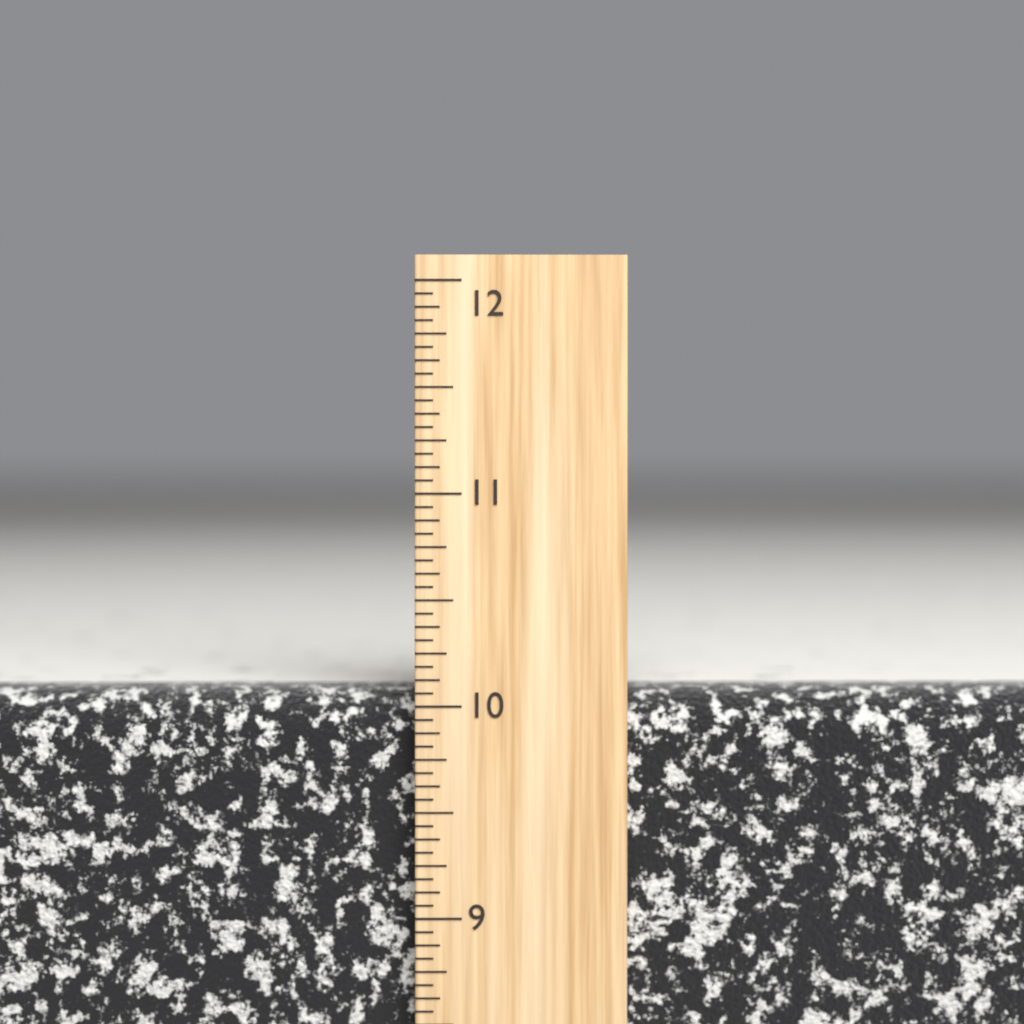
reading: 10.0625 inch
